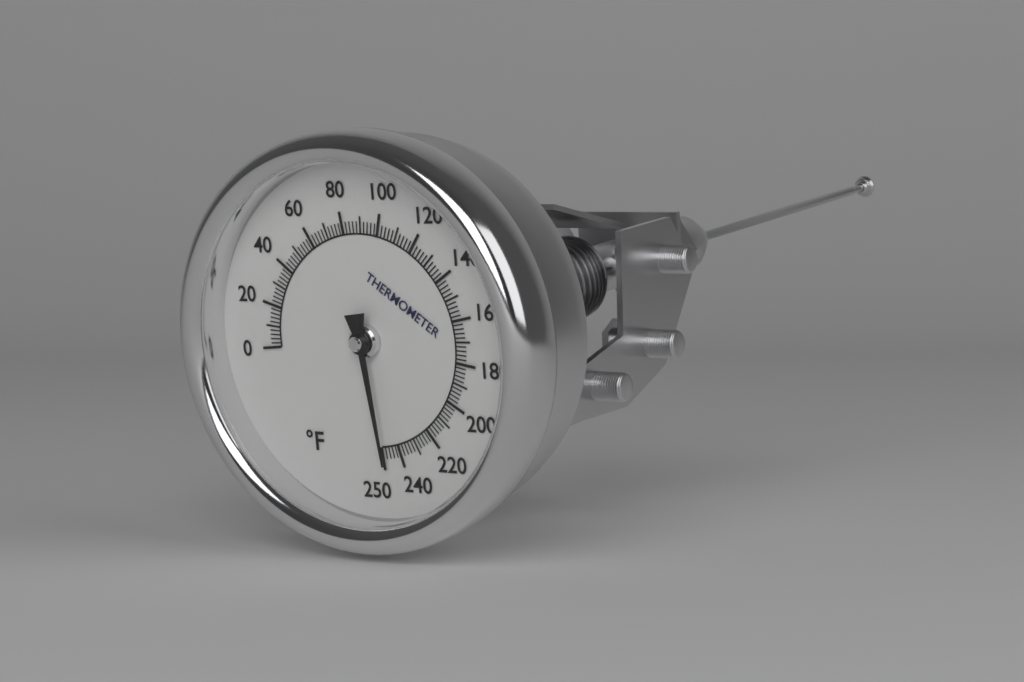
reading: 248 °F
